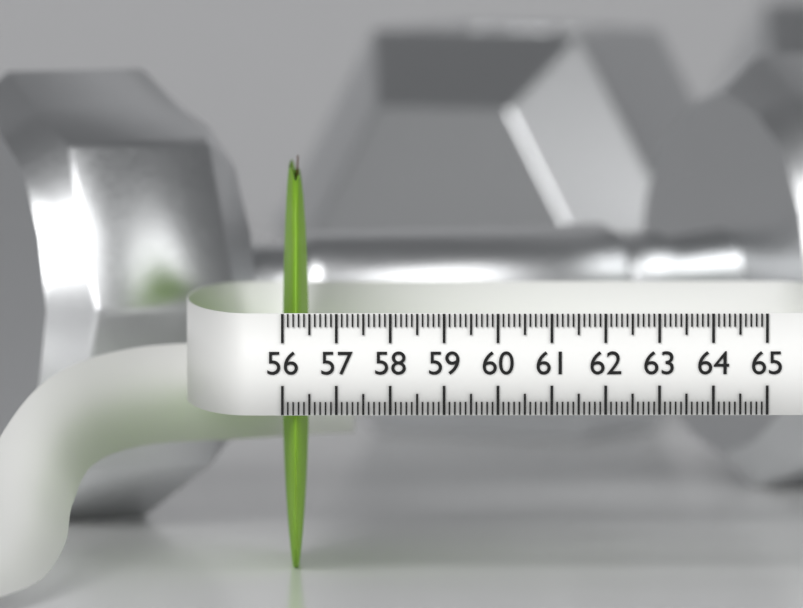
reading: 56.5 (no unit)
